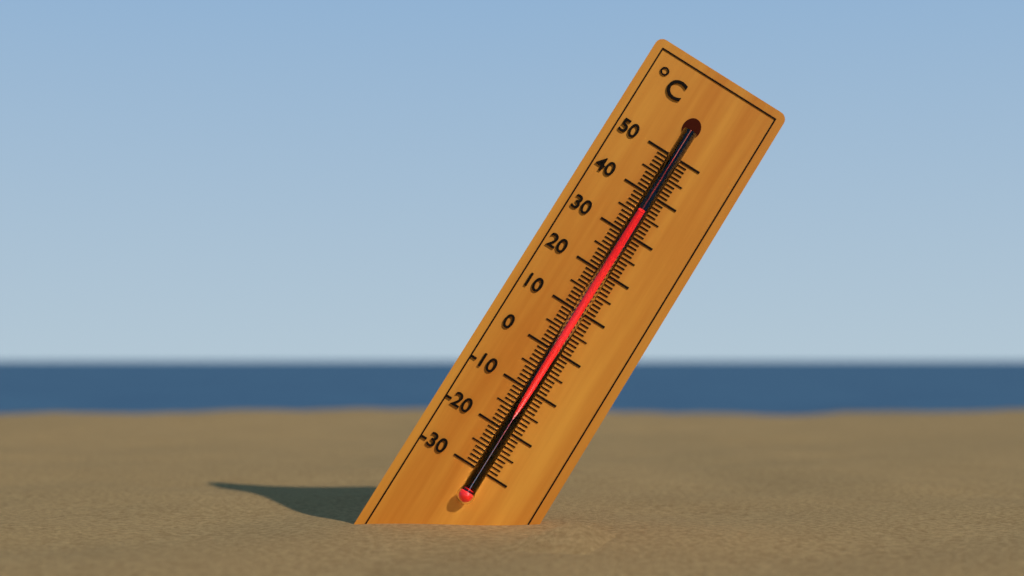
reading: 35 °C
